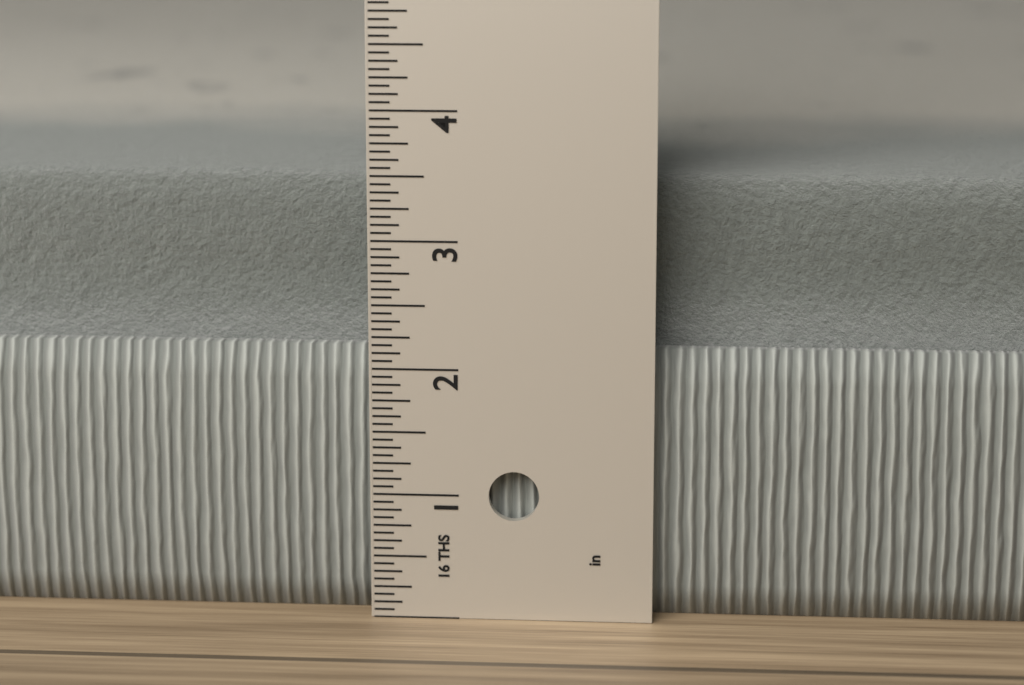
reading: 3.4375 in
